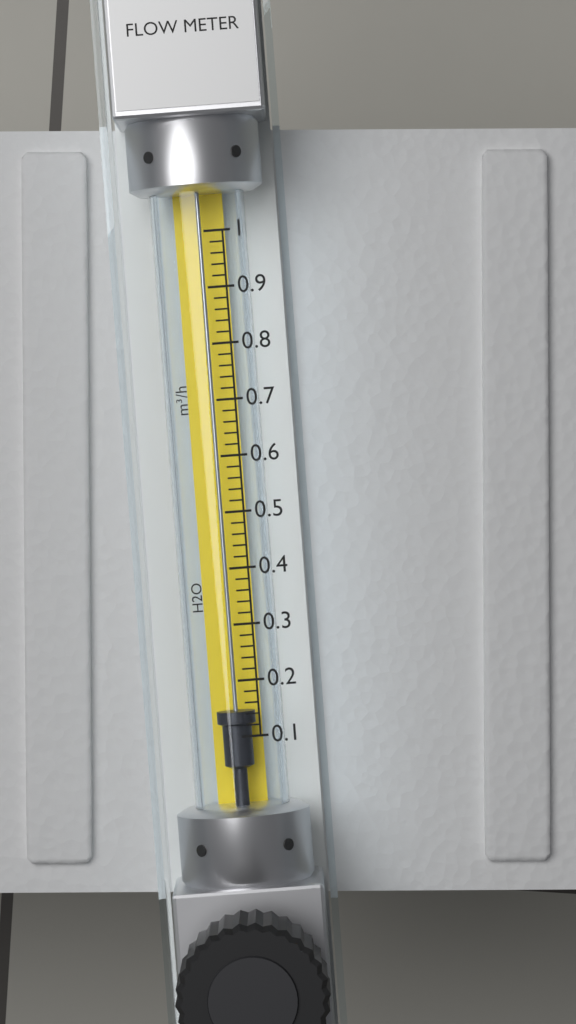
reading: 0.14 m³/h
